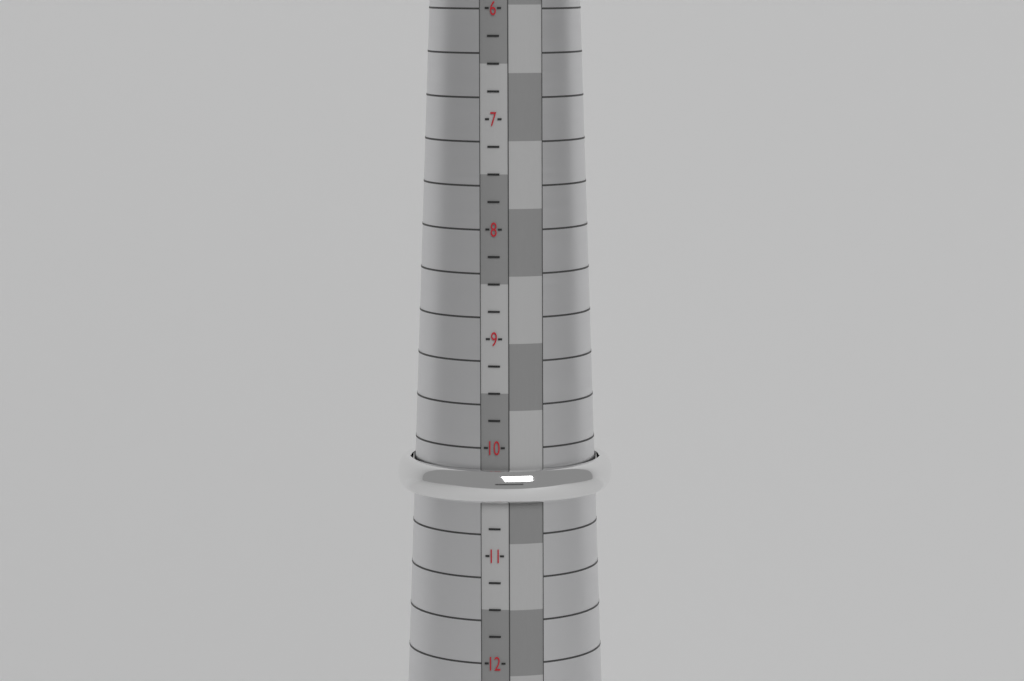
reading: 10.50 (no unit)
